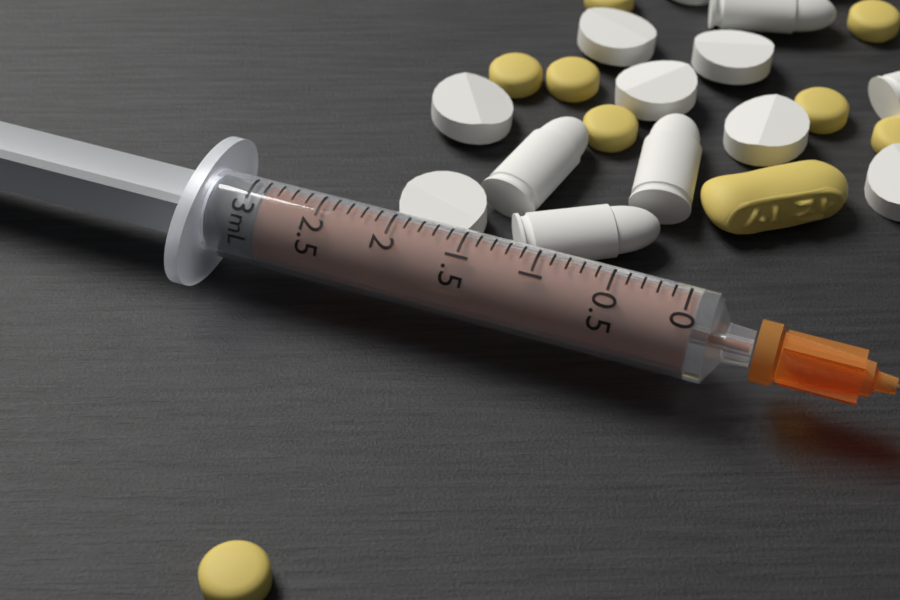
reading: 2.9 mL
